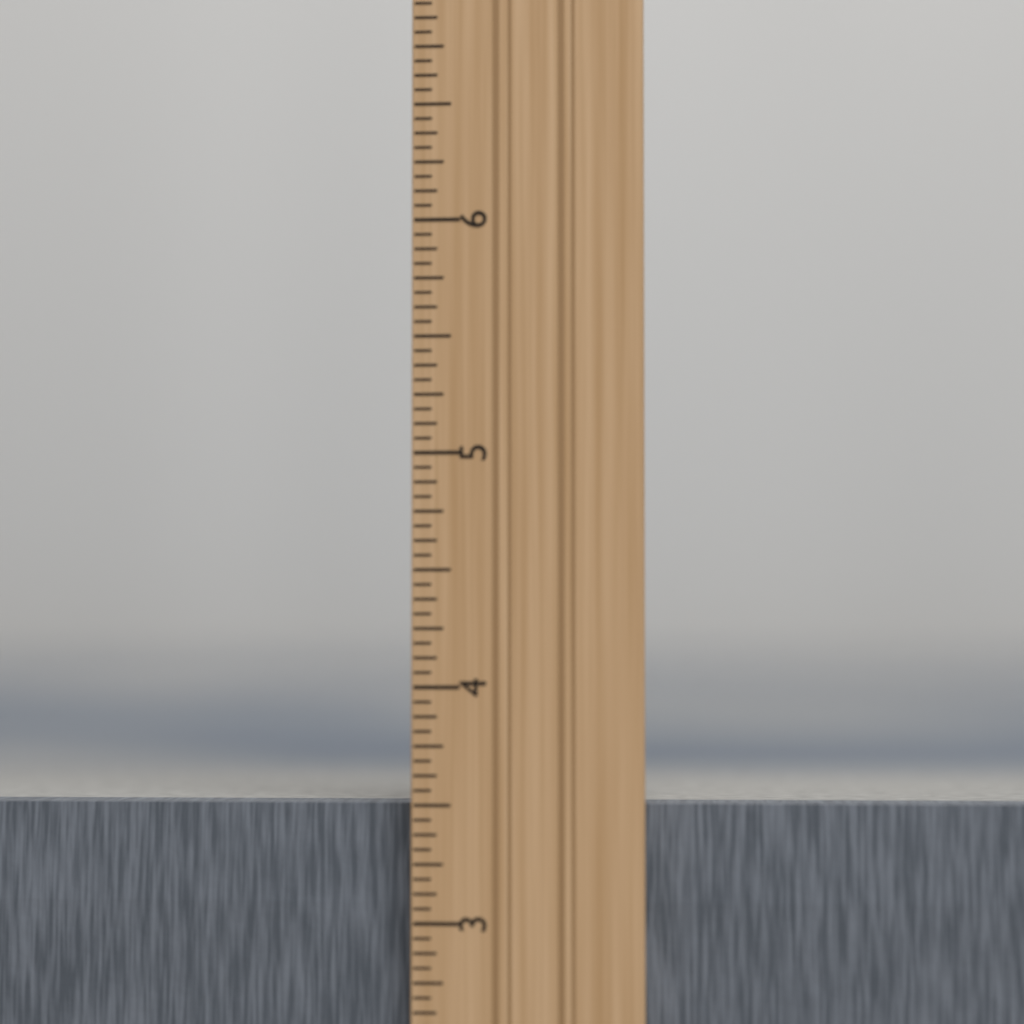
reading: 3.5000 in
